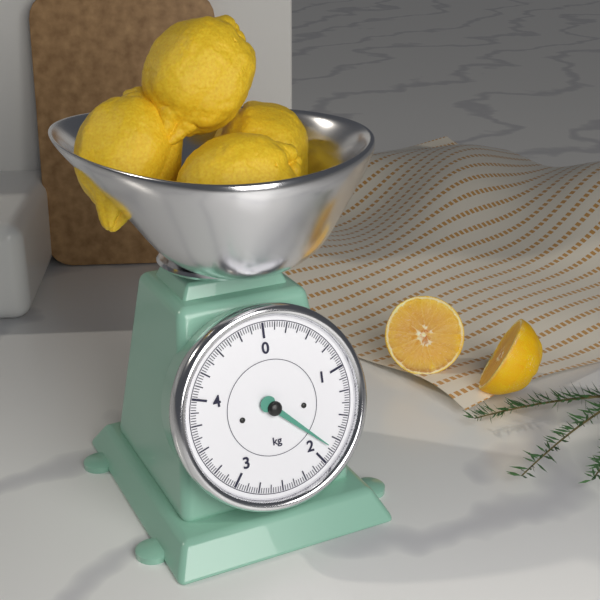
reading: 1.850 kg
